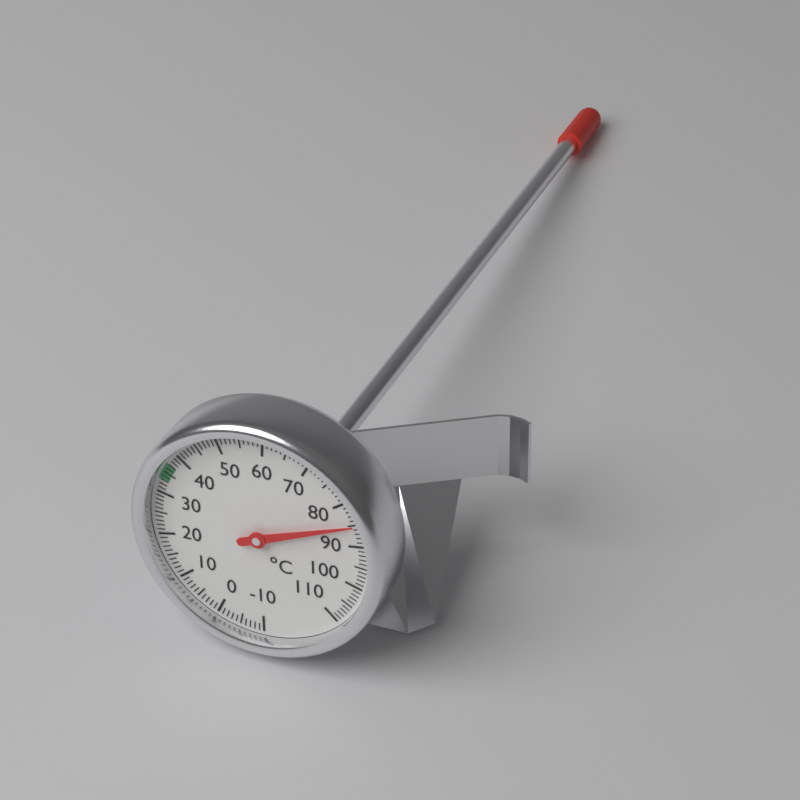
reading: 85 °C
